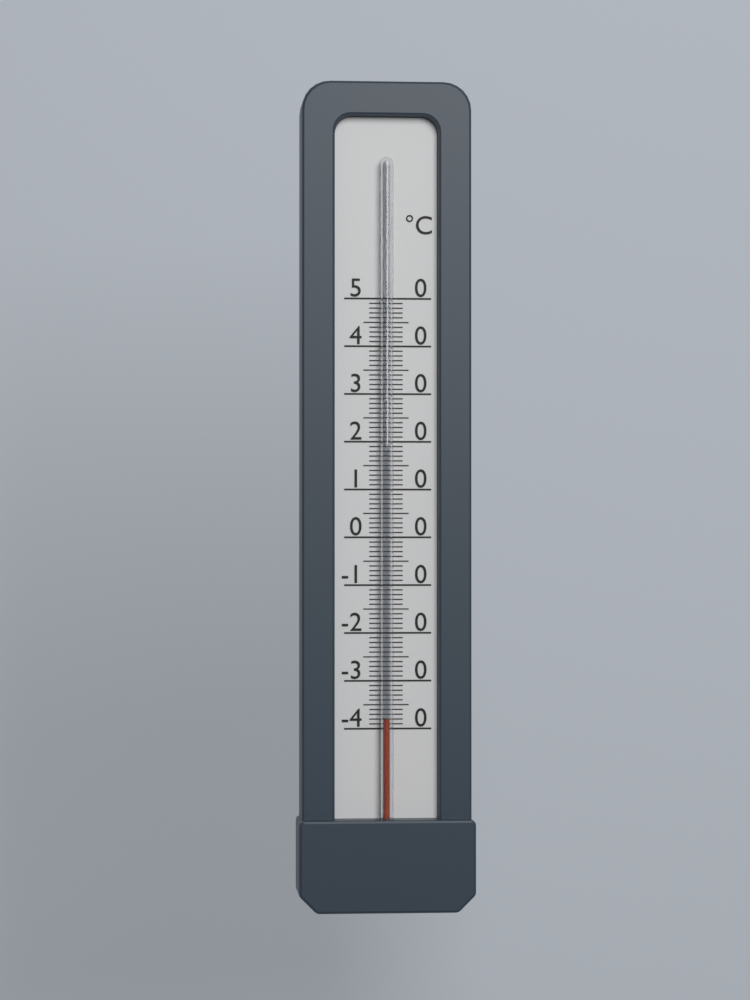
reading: -38 °C
